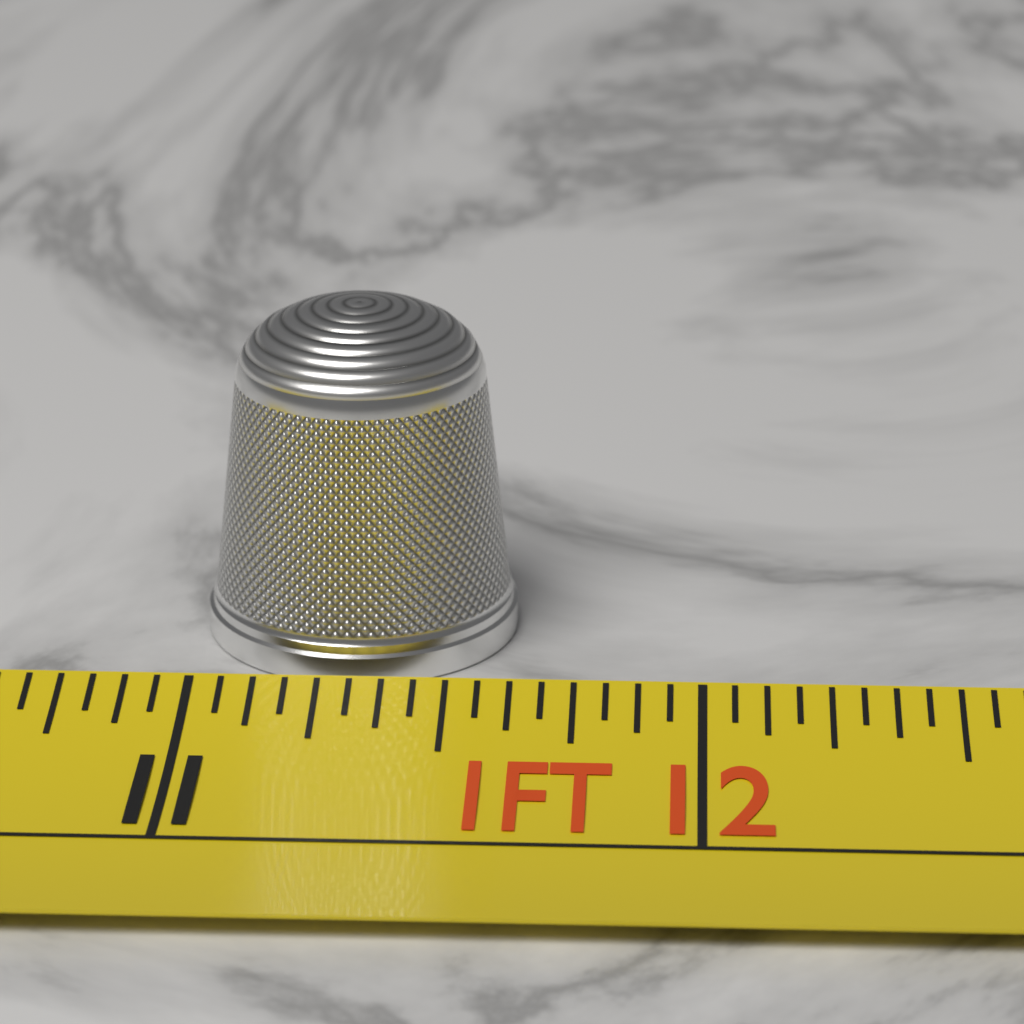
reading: 11.6250 in
